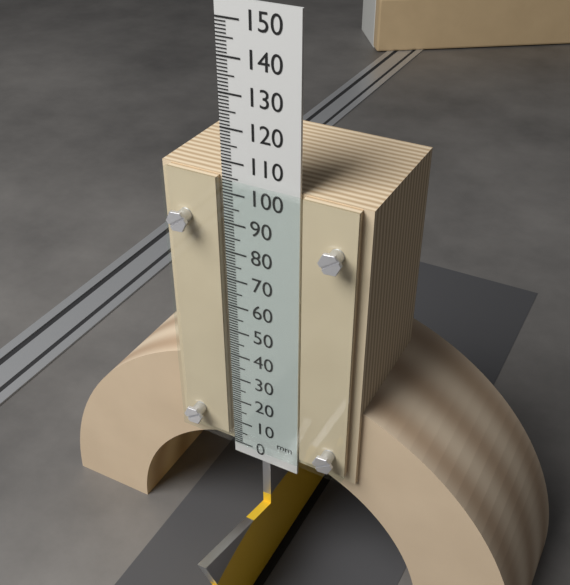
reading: 105 mm
